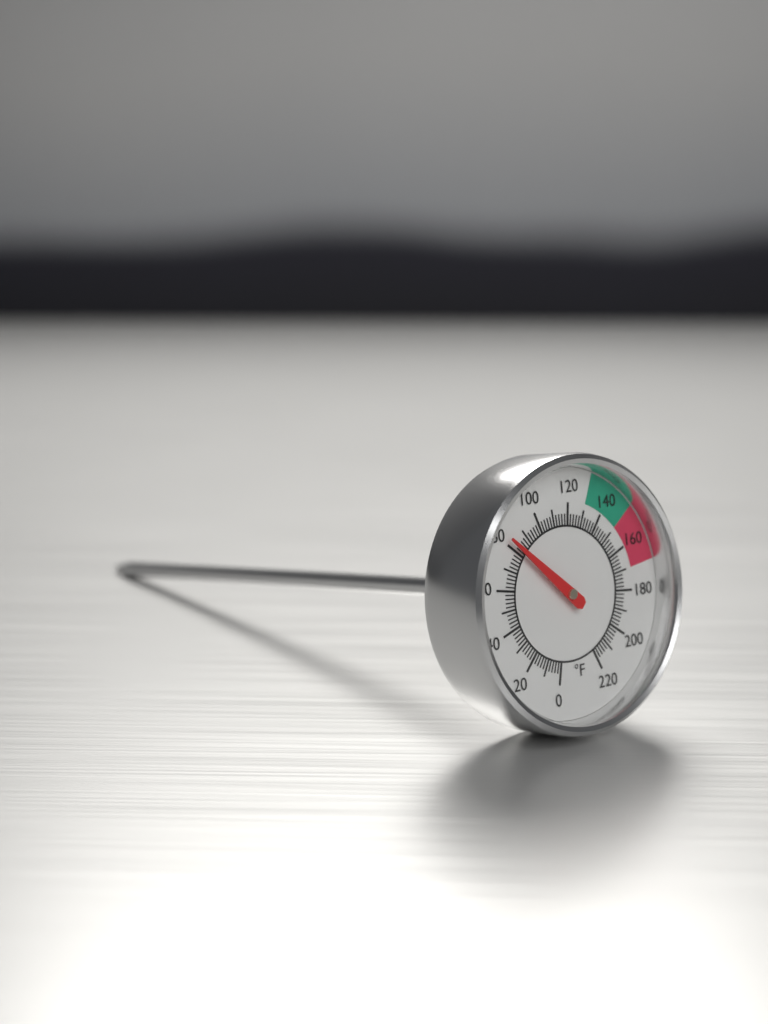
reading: 82 °F
